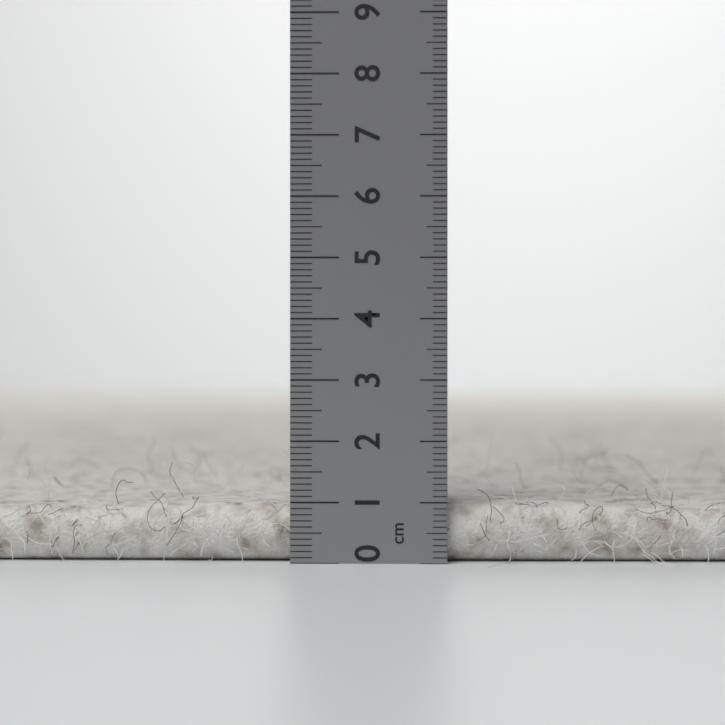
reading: 1.0 cm
